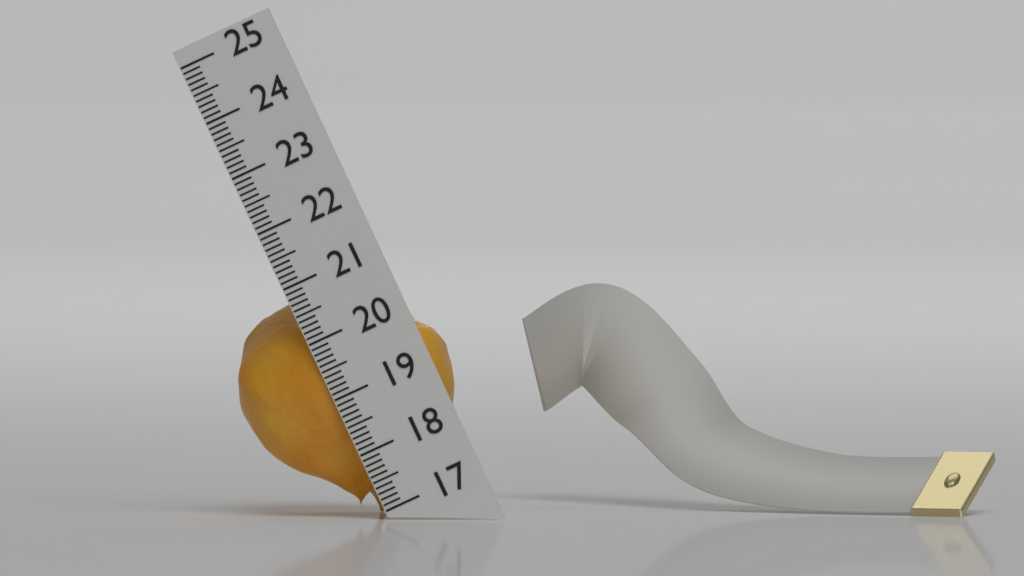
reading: 20.8 (no unit)
